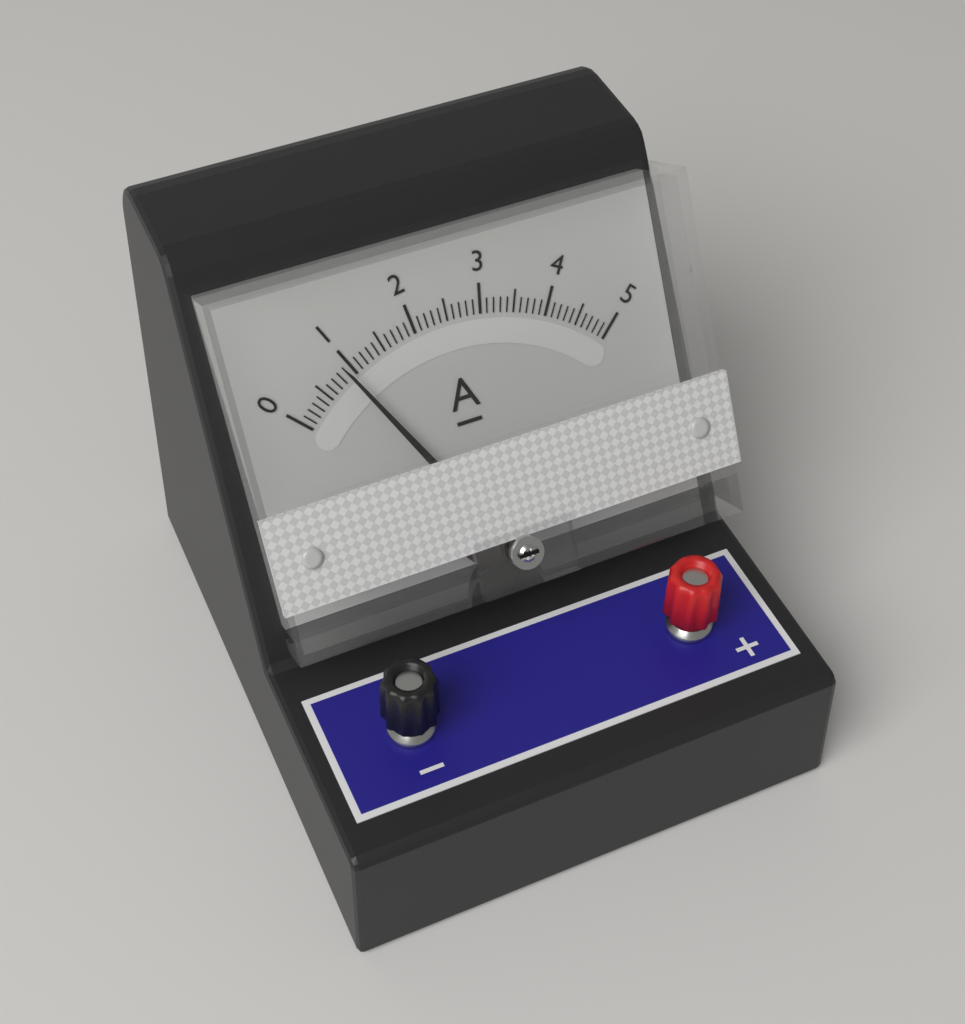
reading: 0.9 A
